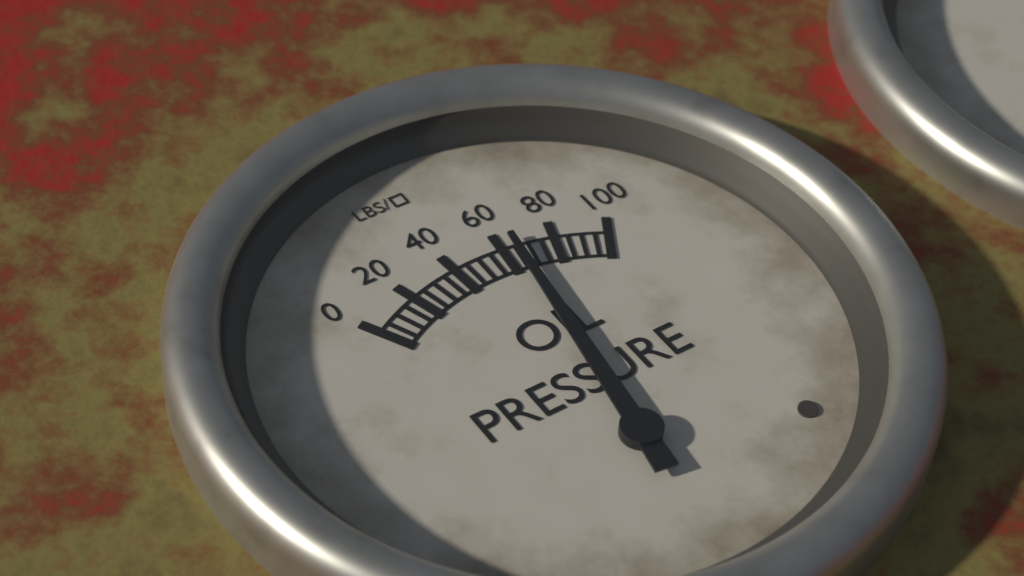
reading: 65 psi
